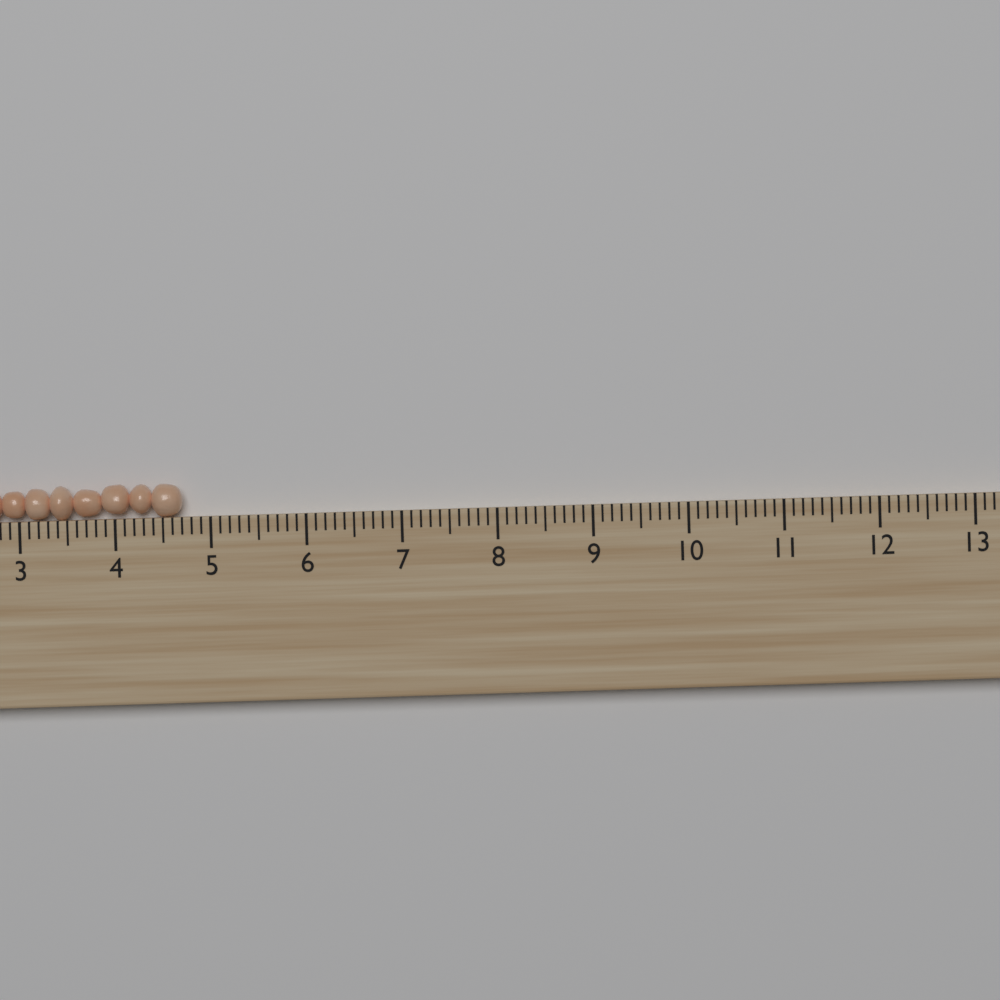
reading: 4.7 (no unit)
